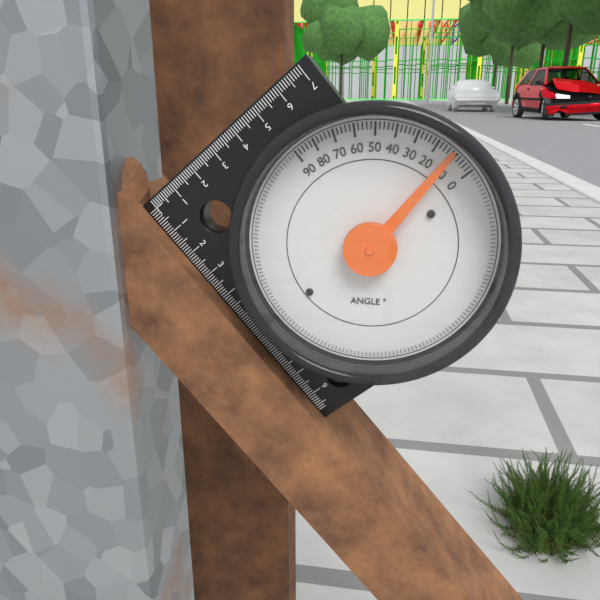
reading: 12 °
